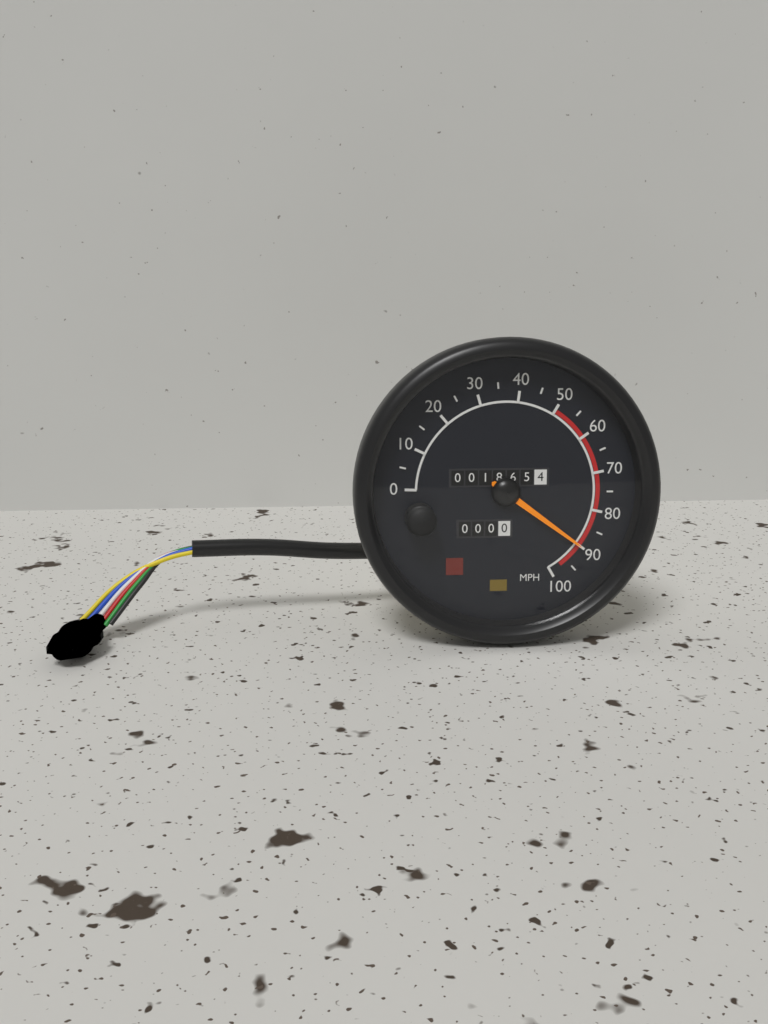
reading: 90 MPH
